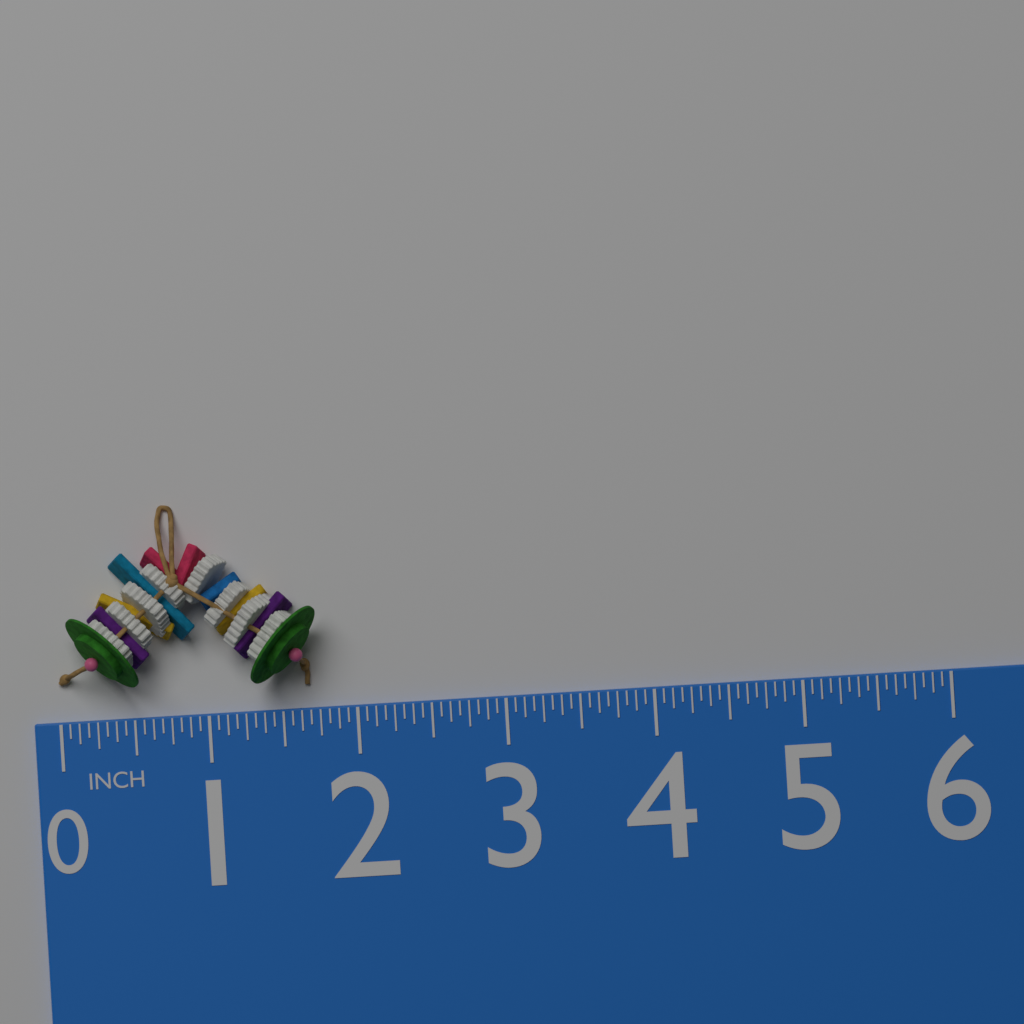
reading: 1.7500 in
